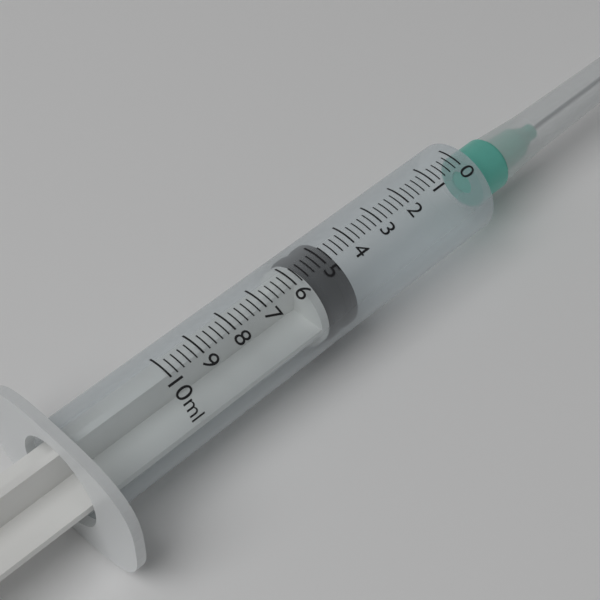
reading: 4.6 ml
